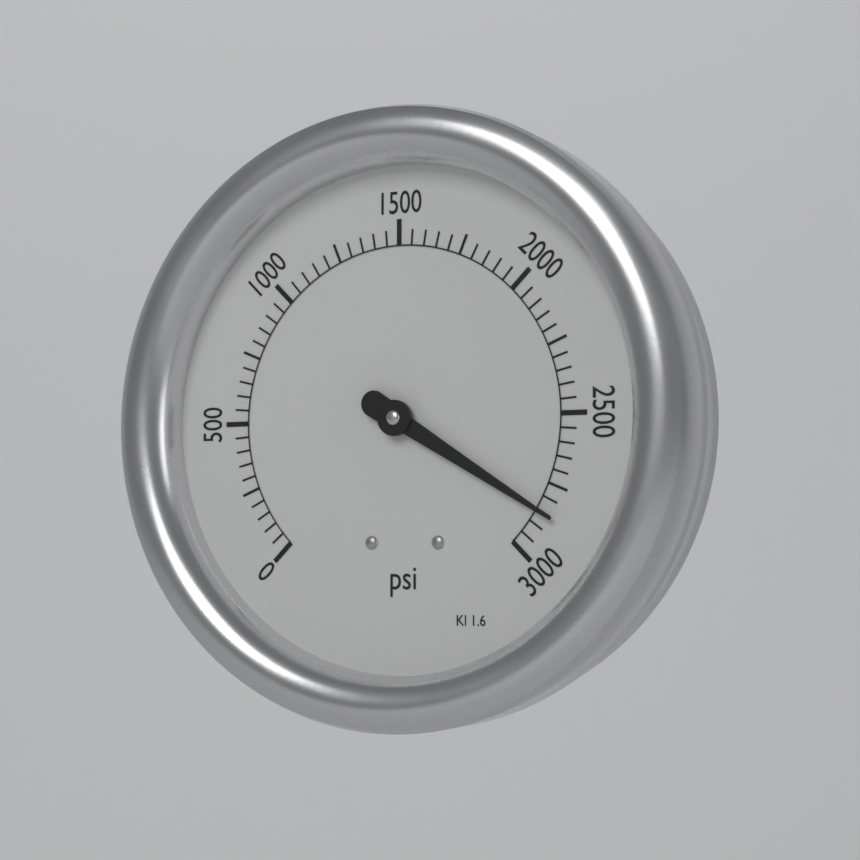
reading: 2850 psi
